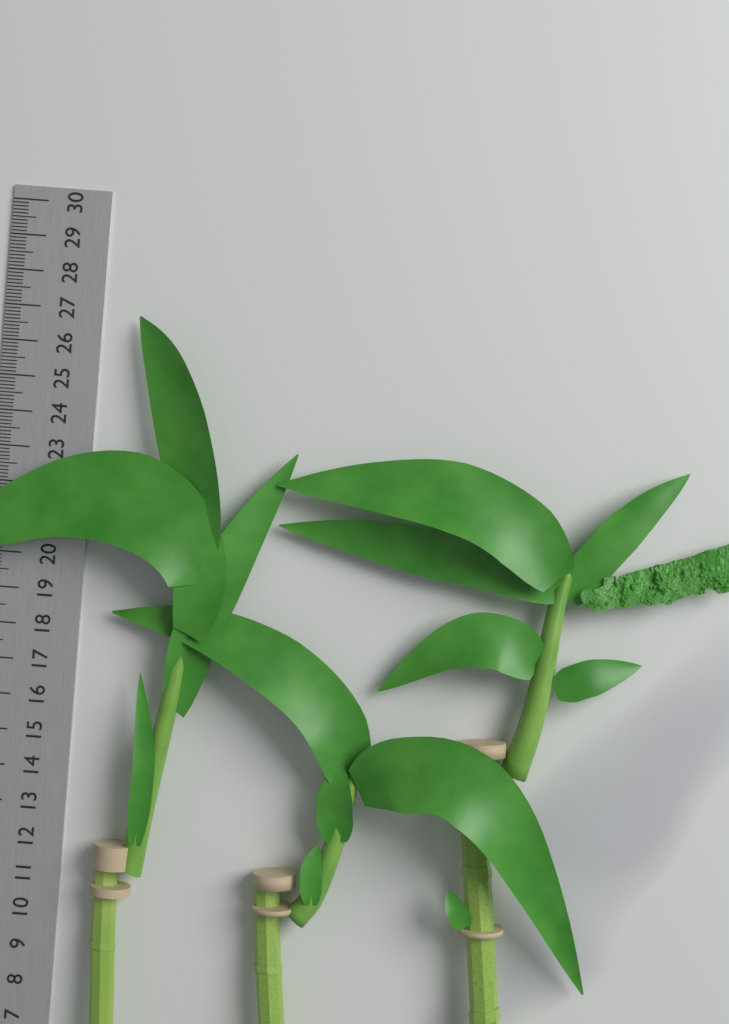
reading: 26.9 cm
